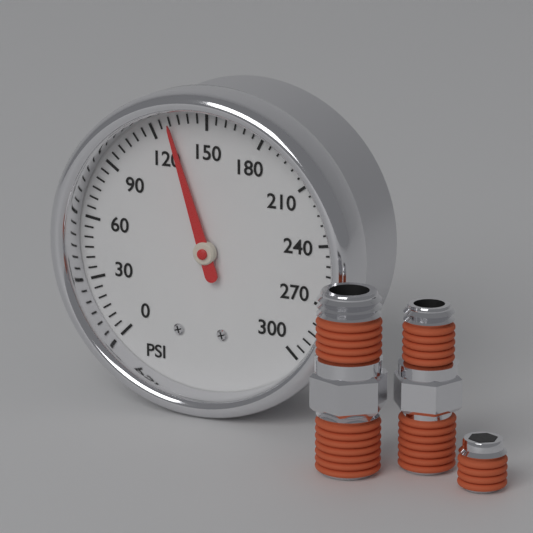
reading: 130 psi
